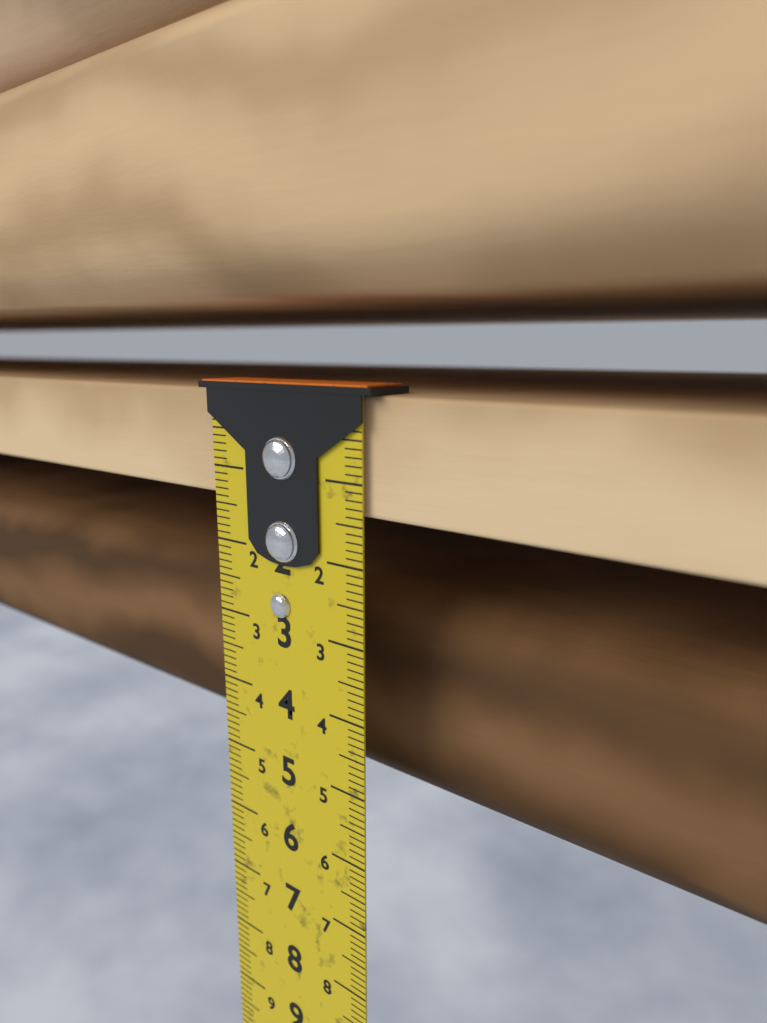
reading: 1.4 cm
